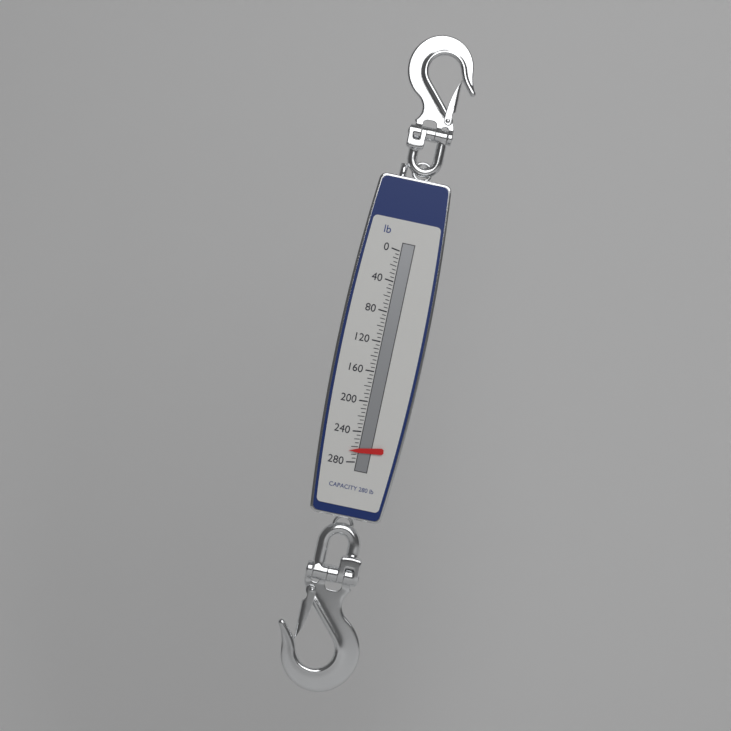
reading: 265 lb
